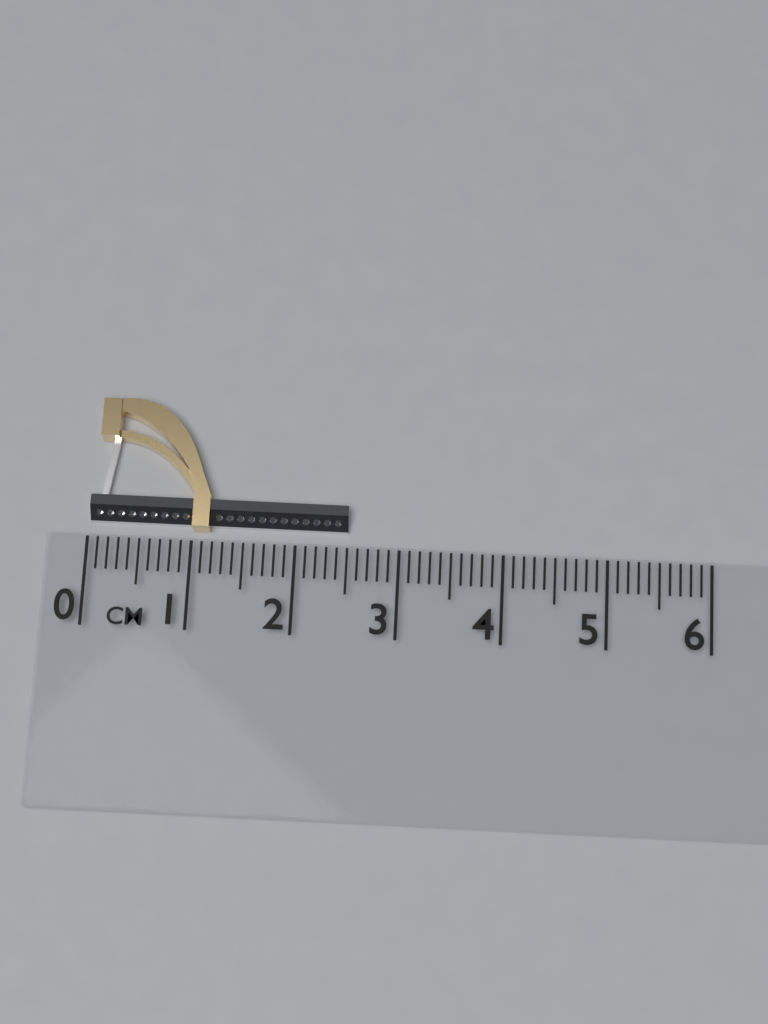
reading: 2.5 cm
